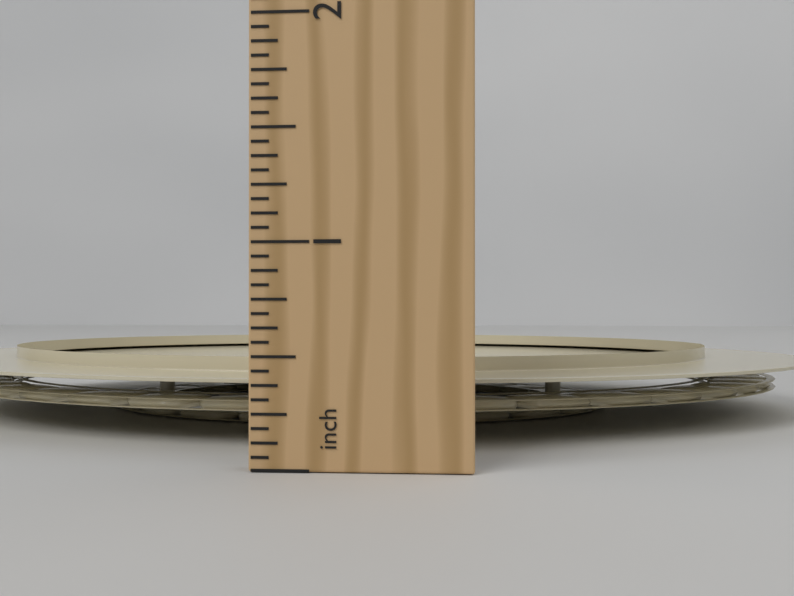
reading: 0.4375 in
